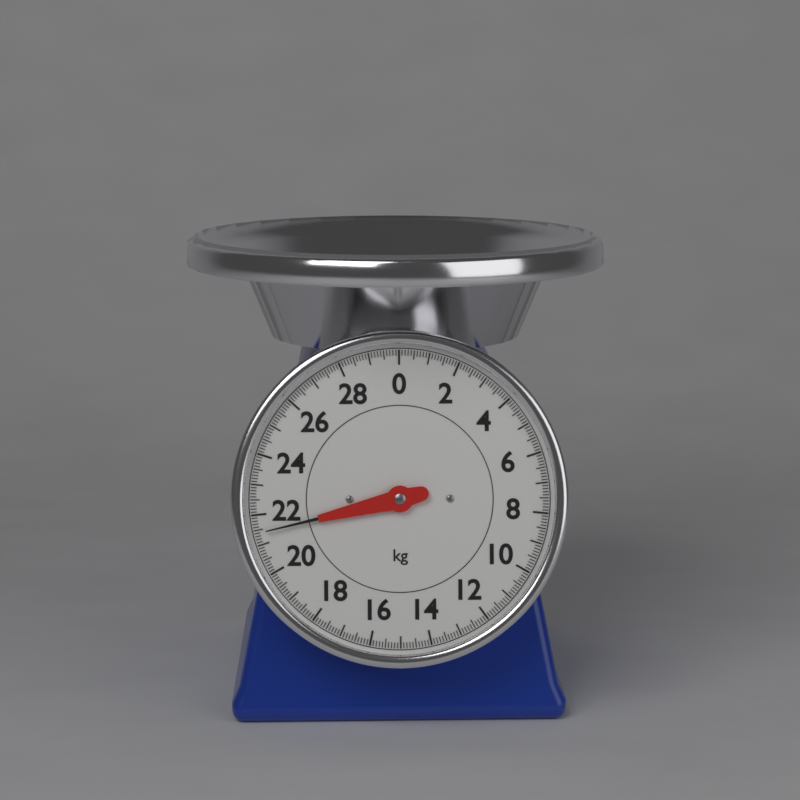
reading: 21.4 kg
